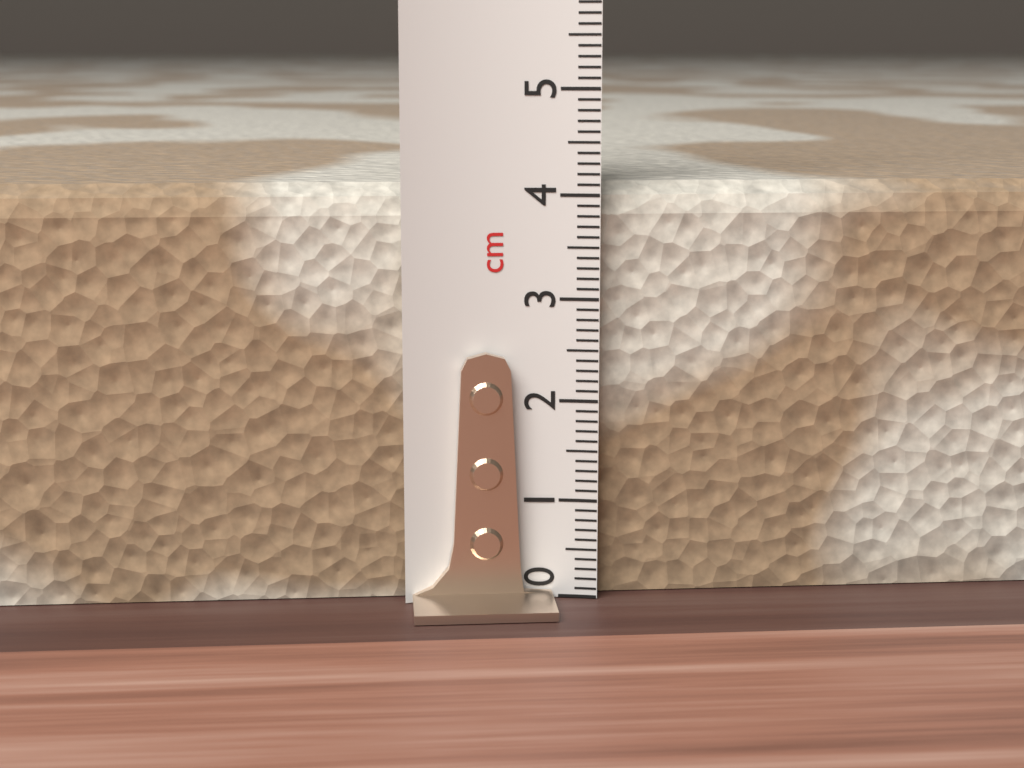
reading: 4.1 cm
